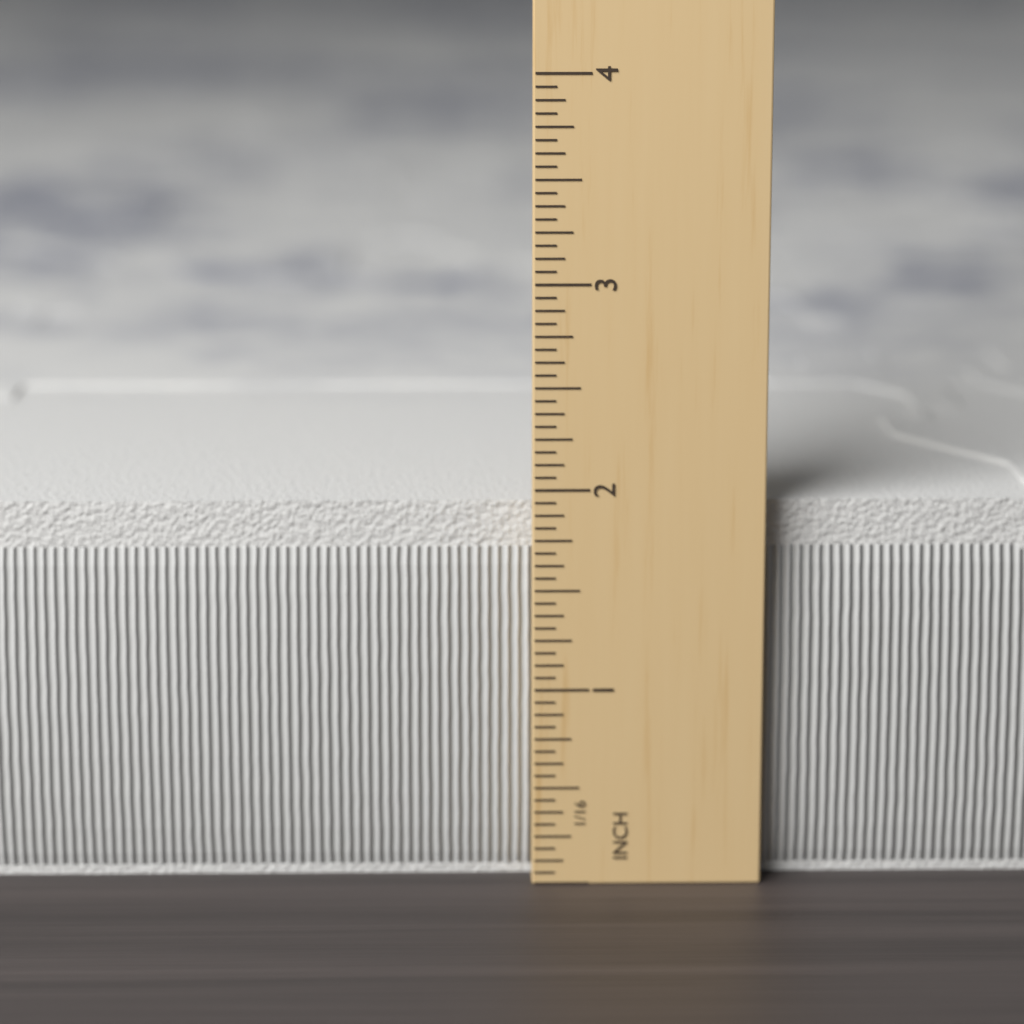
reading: 1.9375 in
